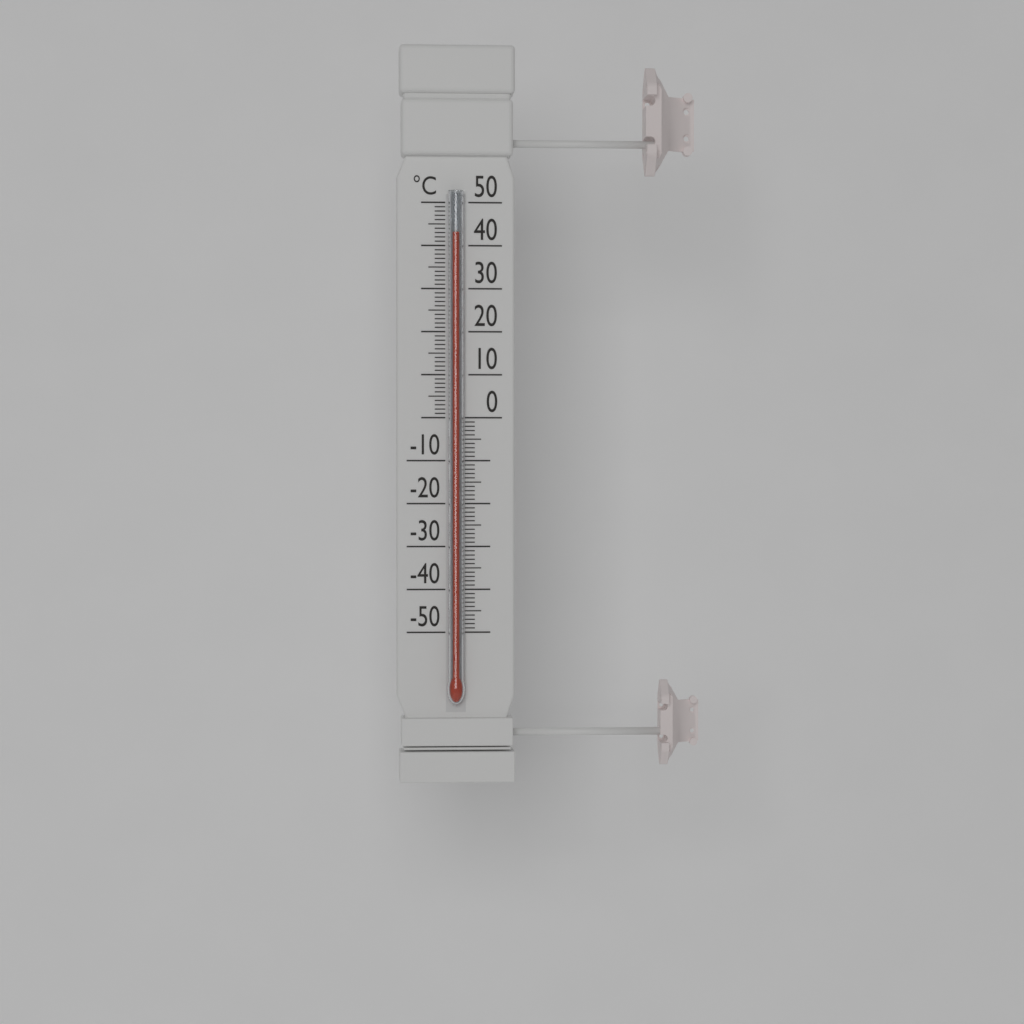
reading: 43 °C
